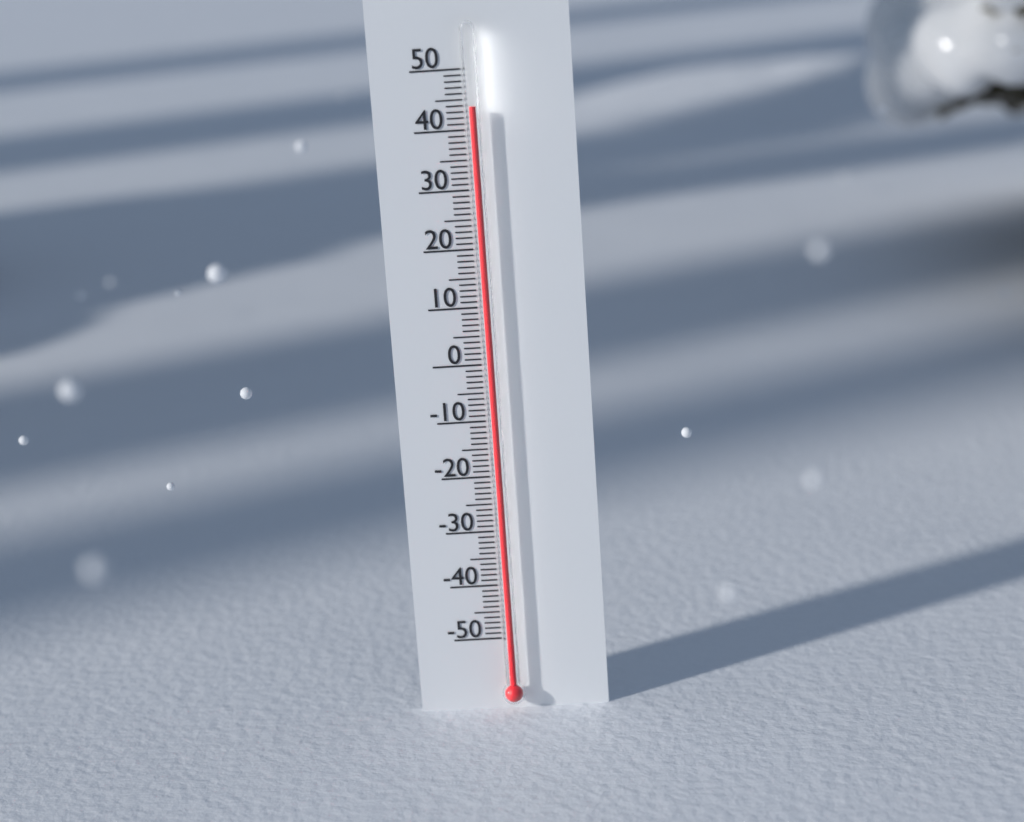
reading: 44 (no unit)
